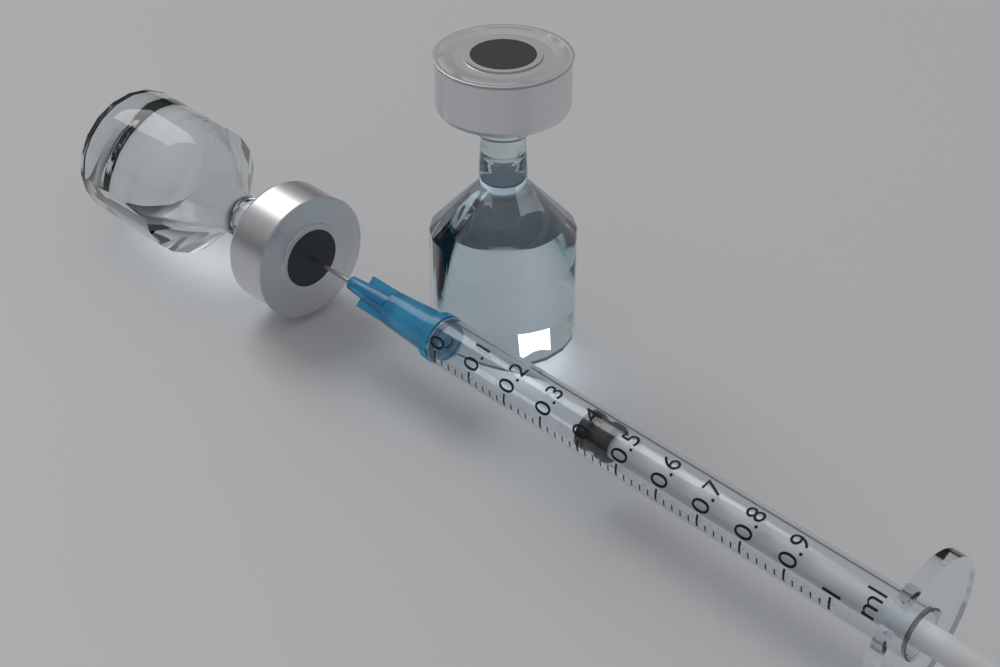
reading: 0.38 ml
